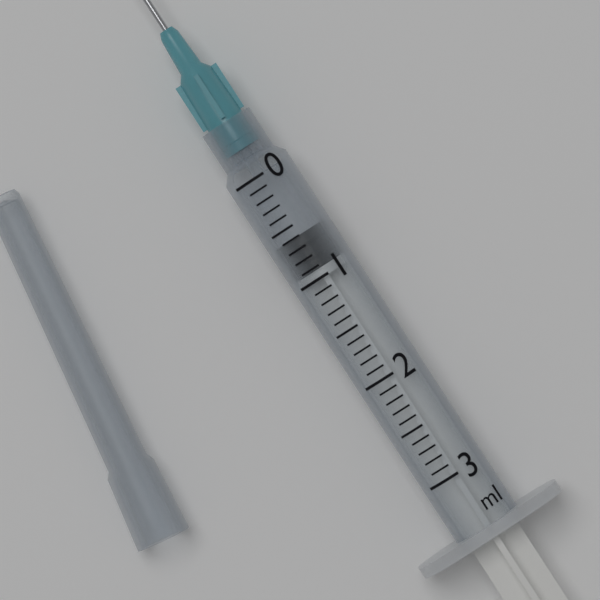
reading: 0.6 ml
